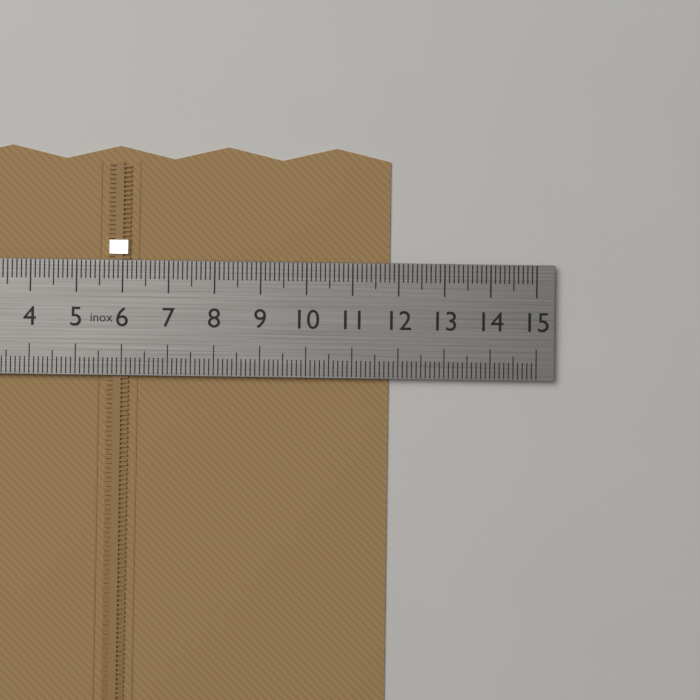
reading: 11.8 cm
